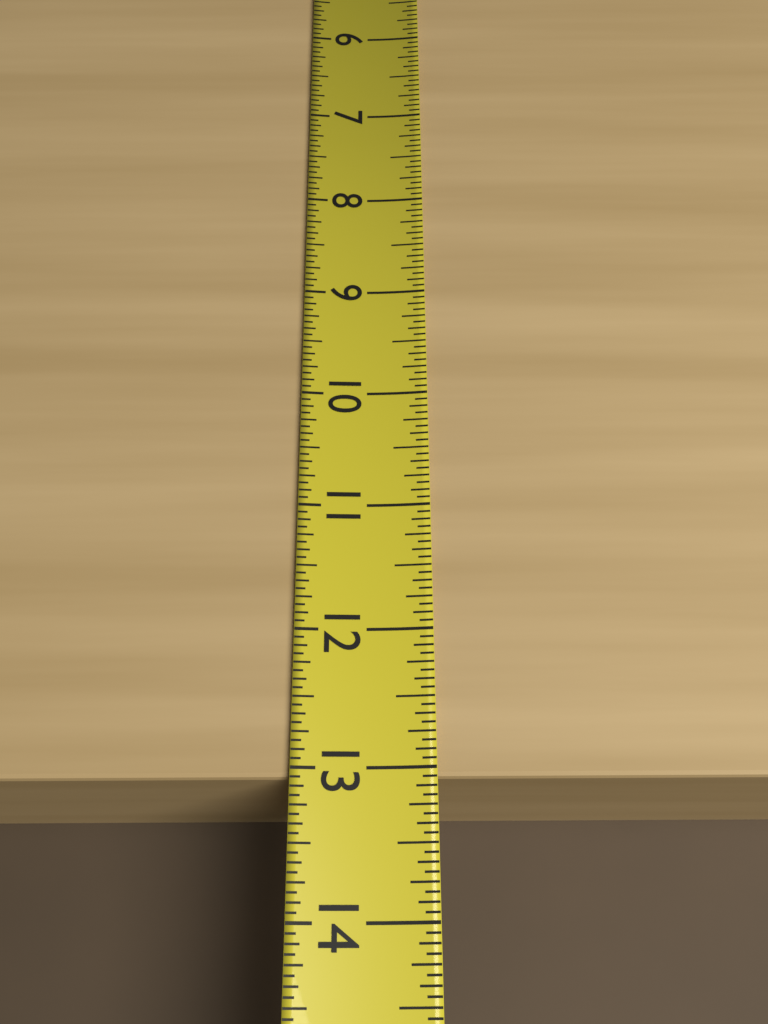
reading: 13.0625 (no unit)
